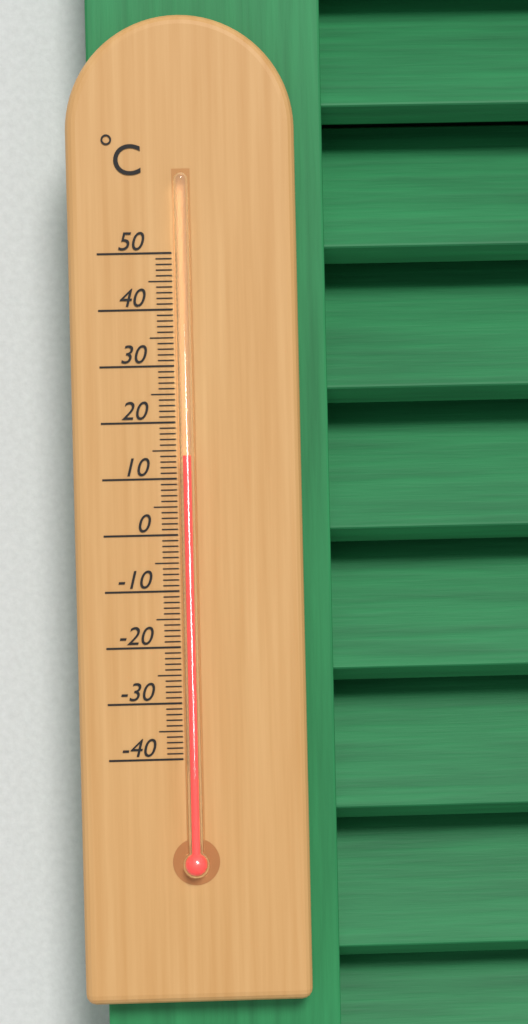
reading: 14 °C
